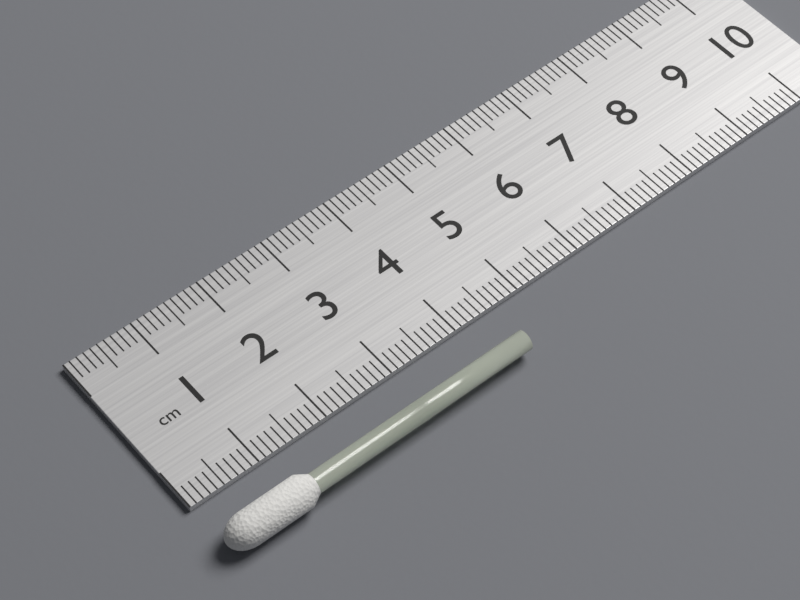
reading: 4.5 cm
